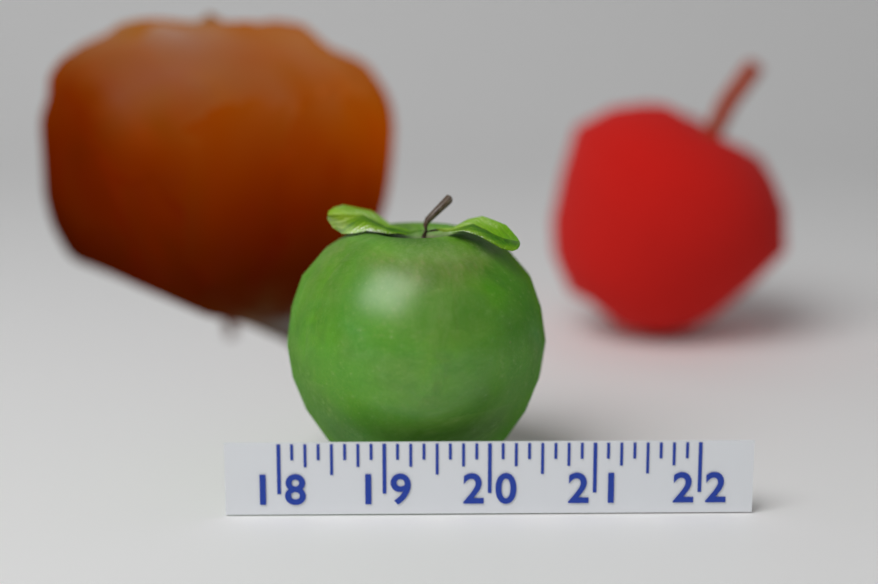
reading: 20.625 (no unit)
